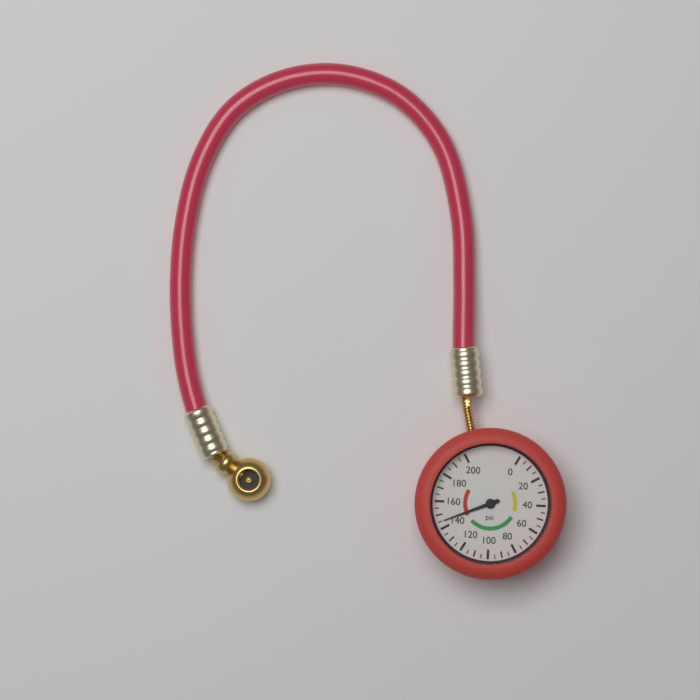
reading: 145 psi
